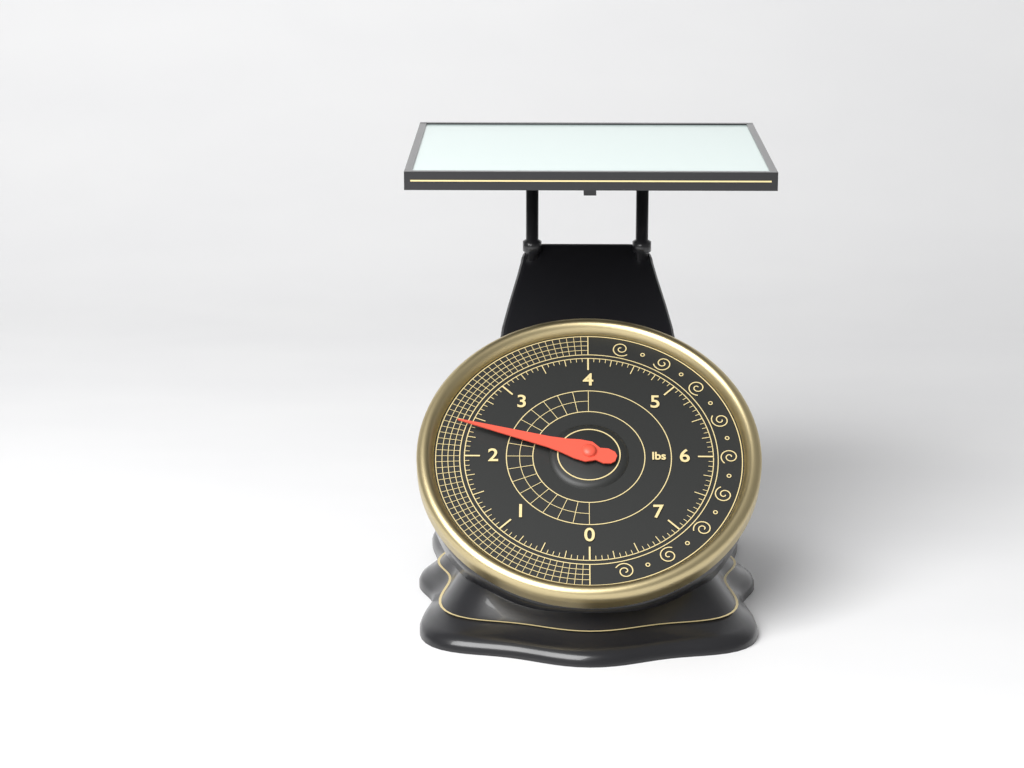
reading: 2.3750 lbs
